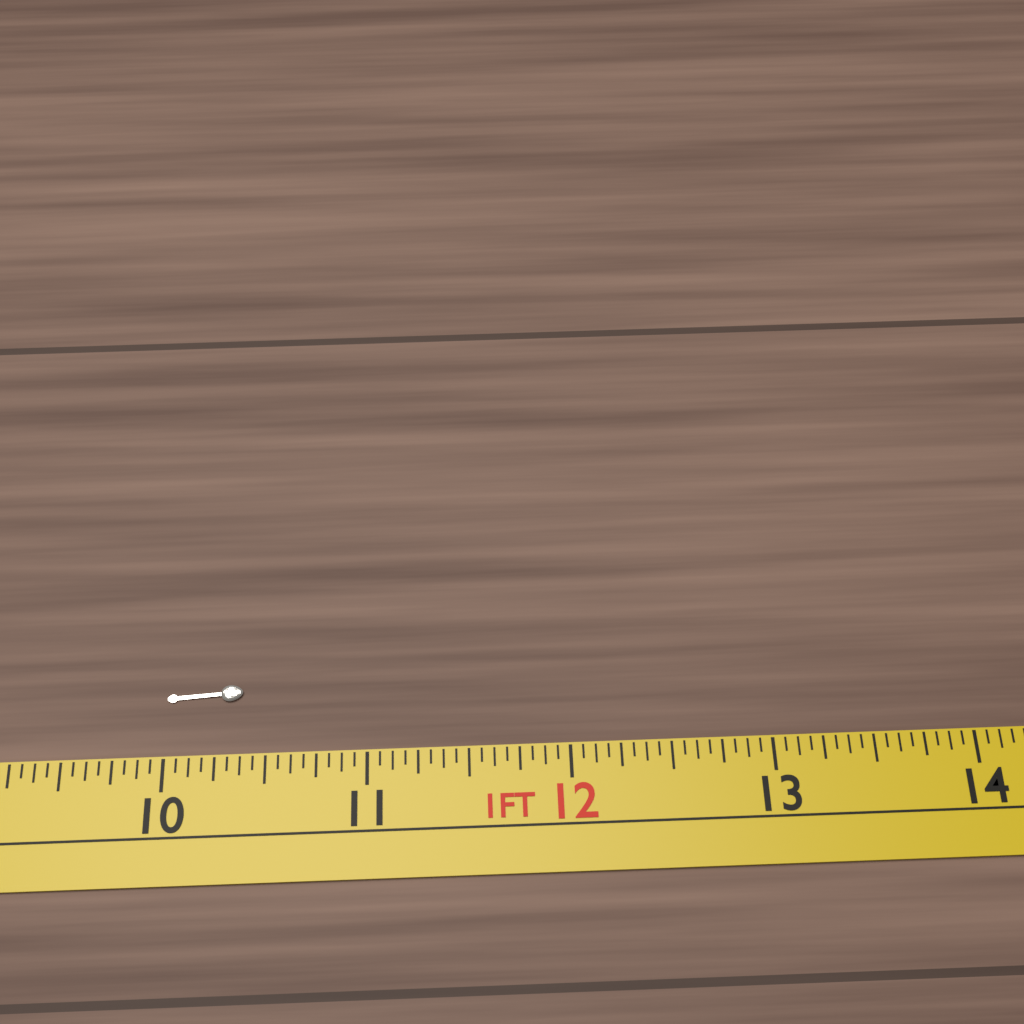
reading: 10.3750 in
